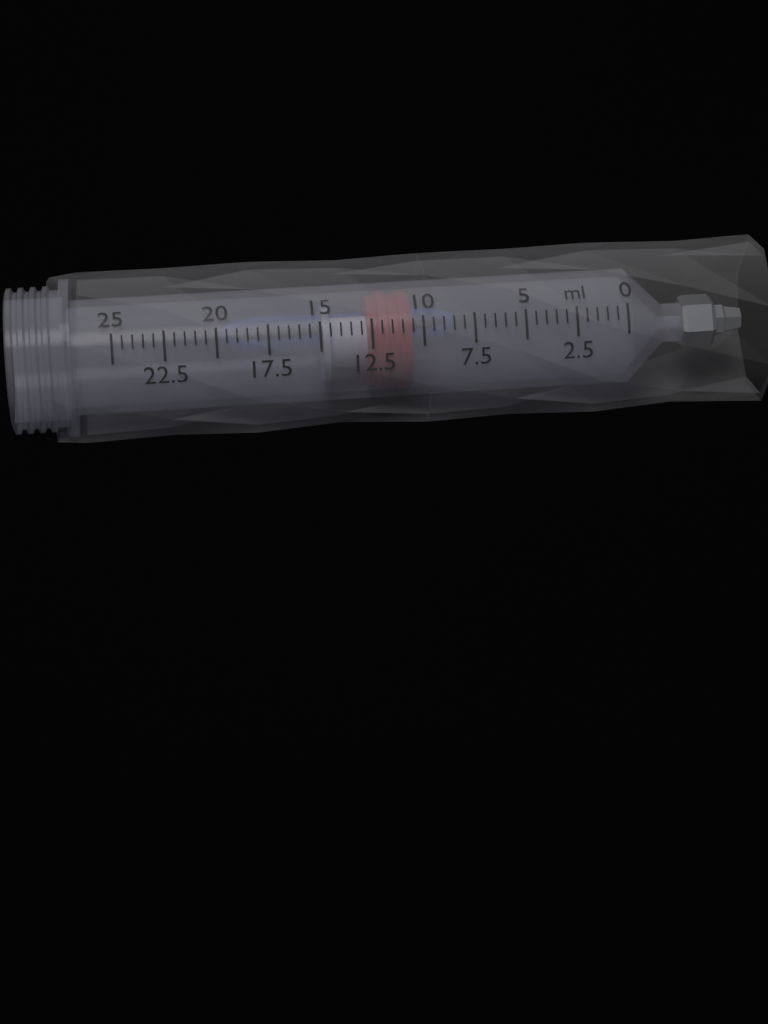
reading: 10.5 ml
